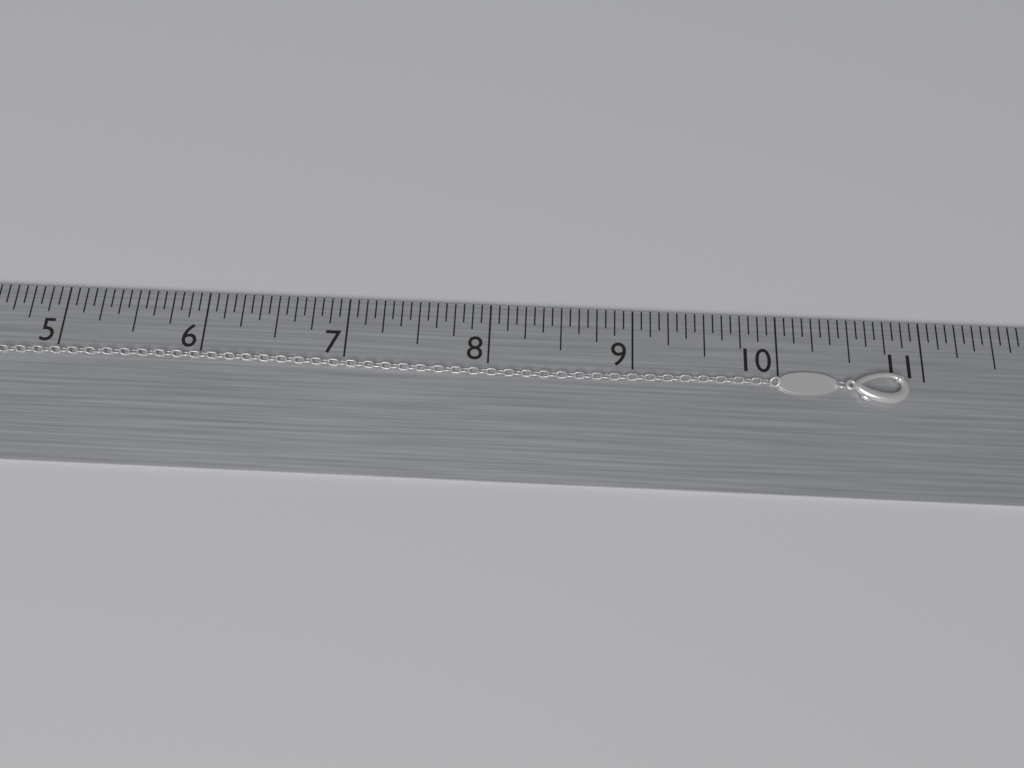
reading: 10.8750 in
